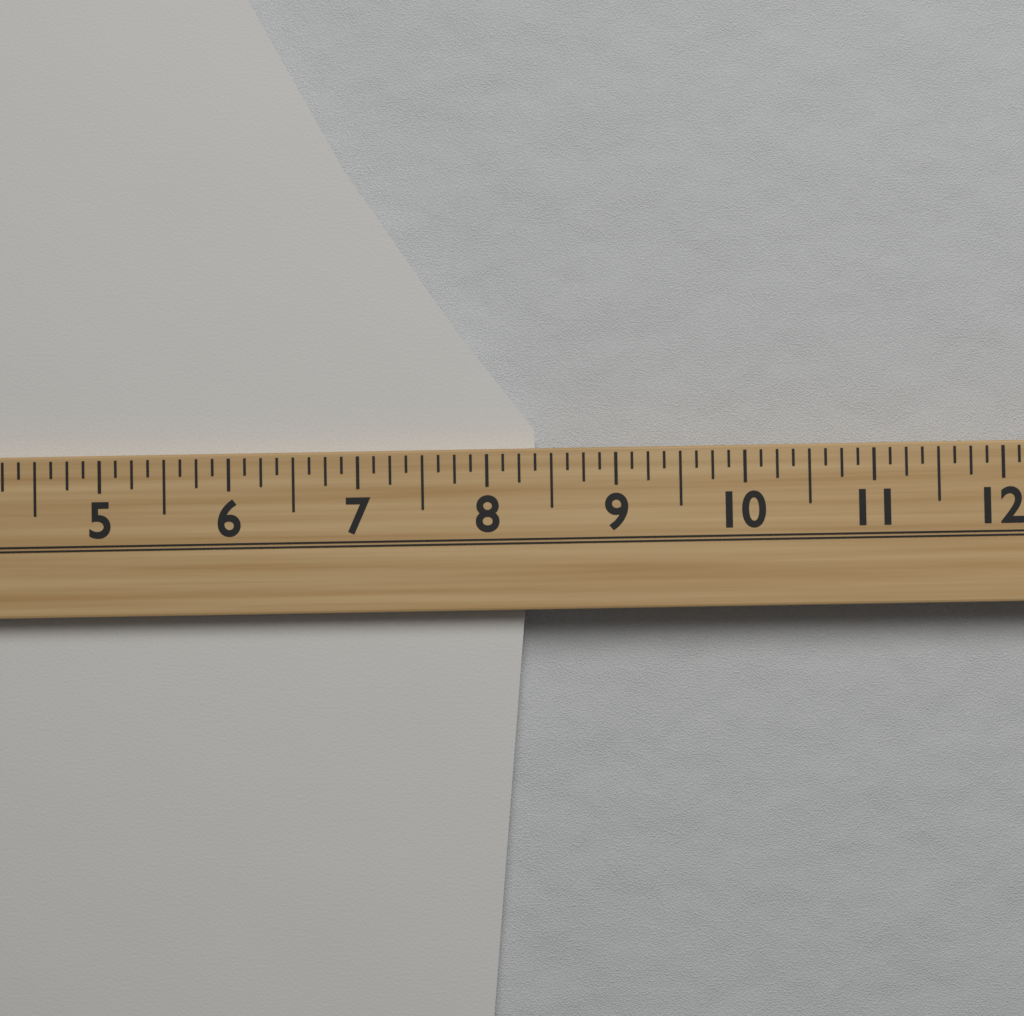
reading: 8.375 (no unit)
